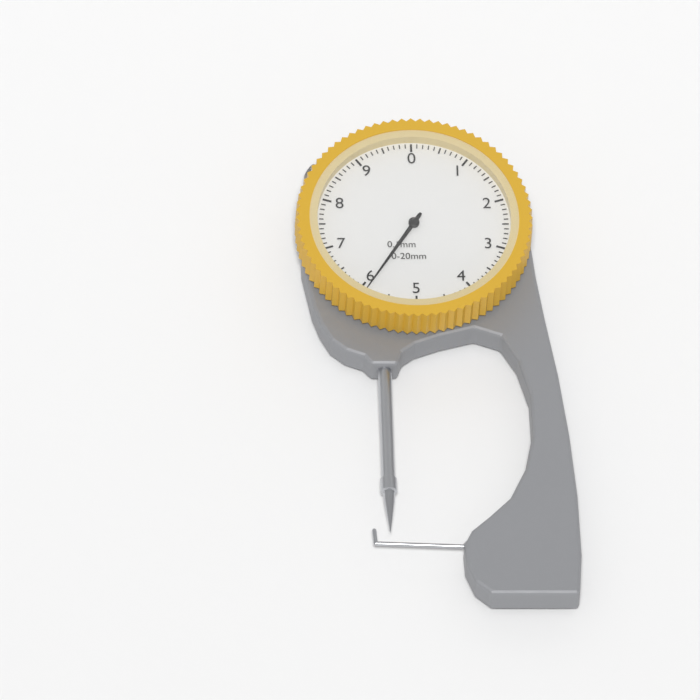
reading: 5.9 mm
